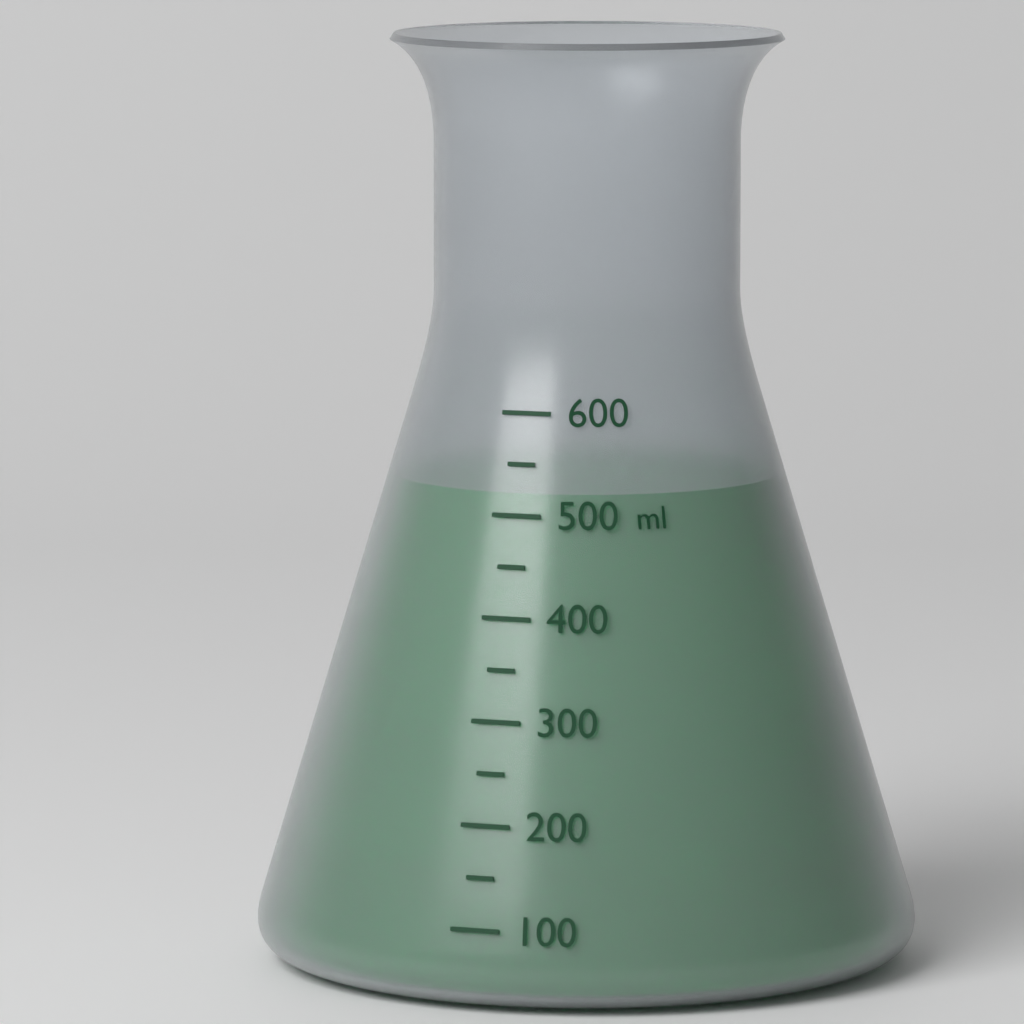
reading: 520 ml
